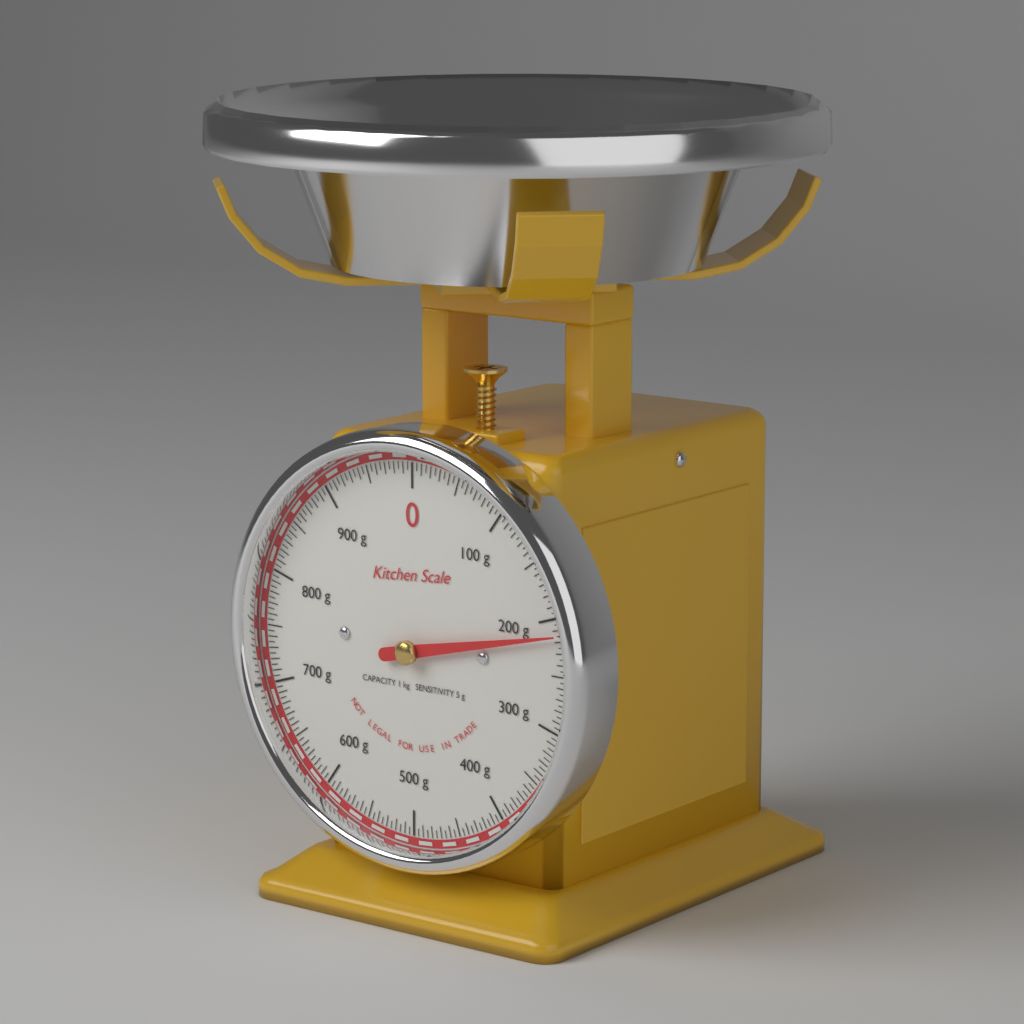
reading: 215 g
